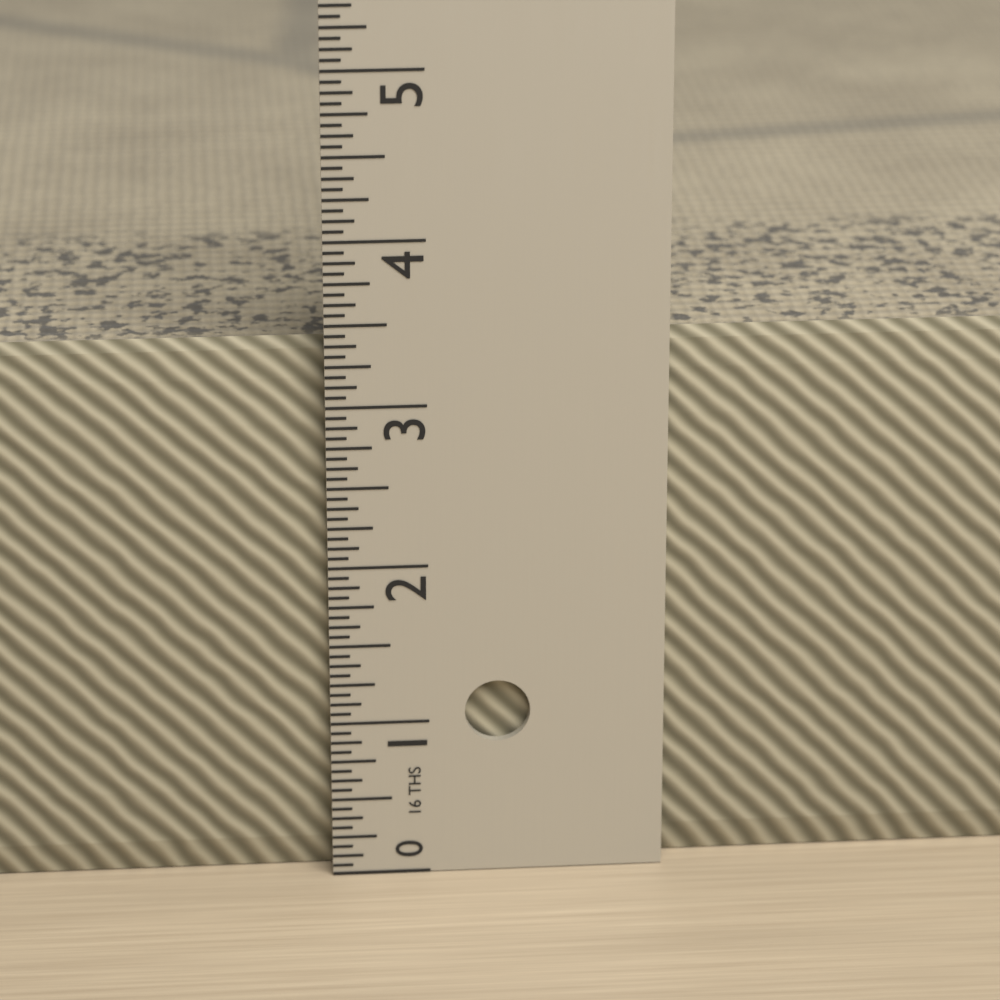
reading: 3.3750 in
